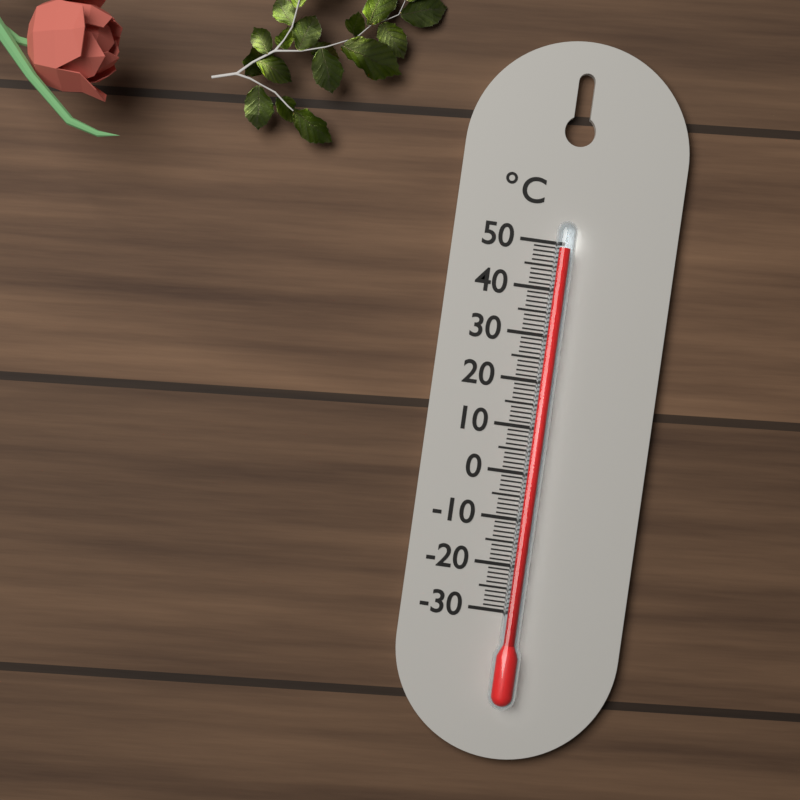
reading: 49 °C
